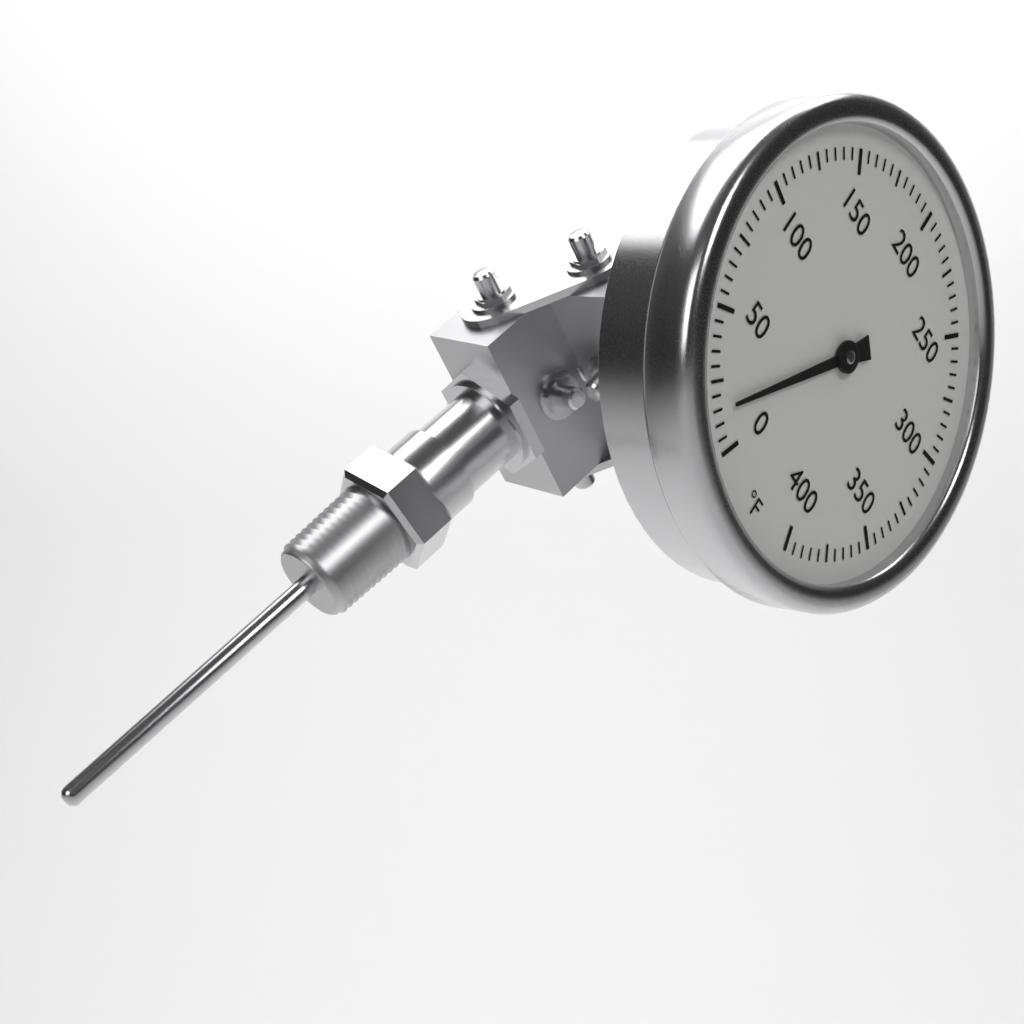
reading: 15 °F
